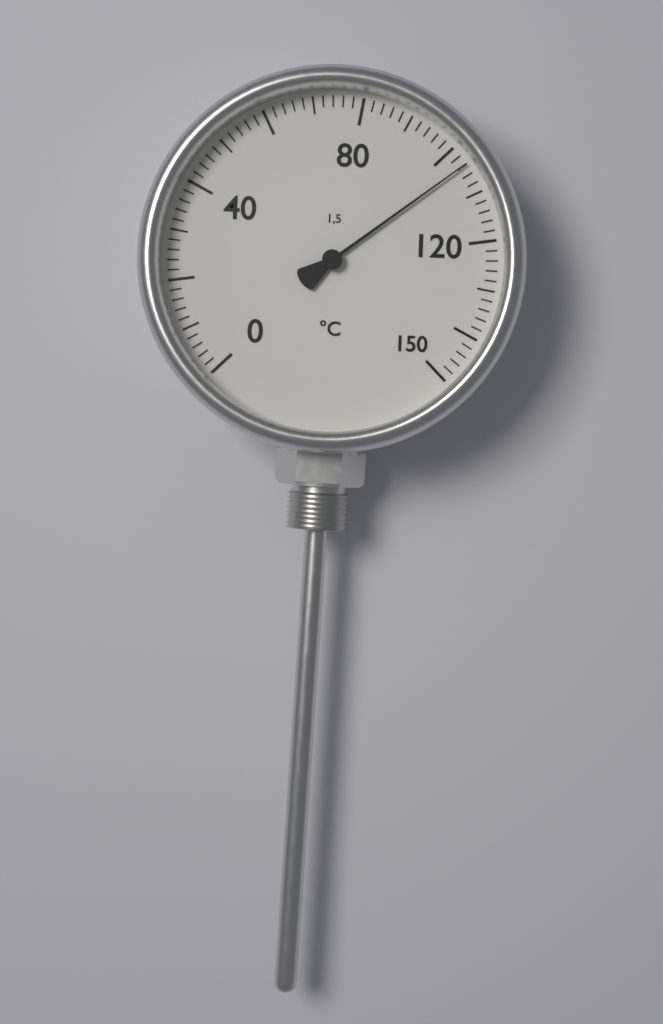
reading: 104 °C
